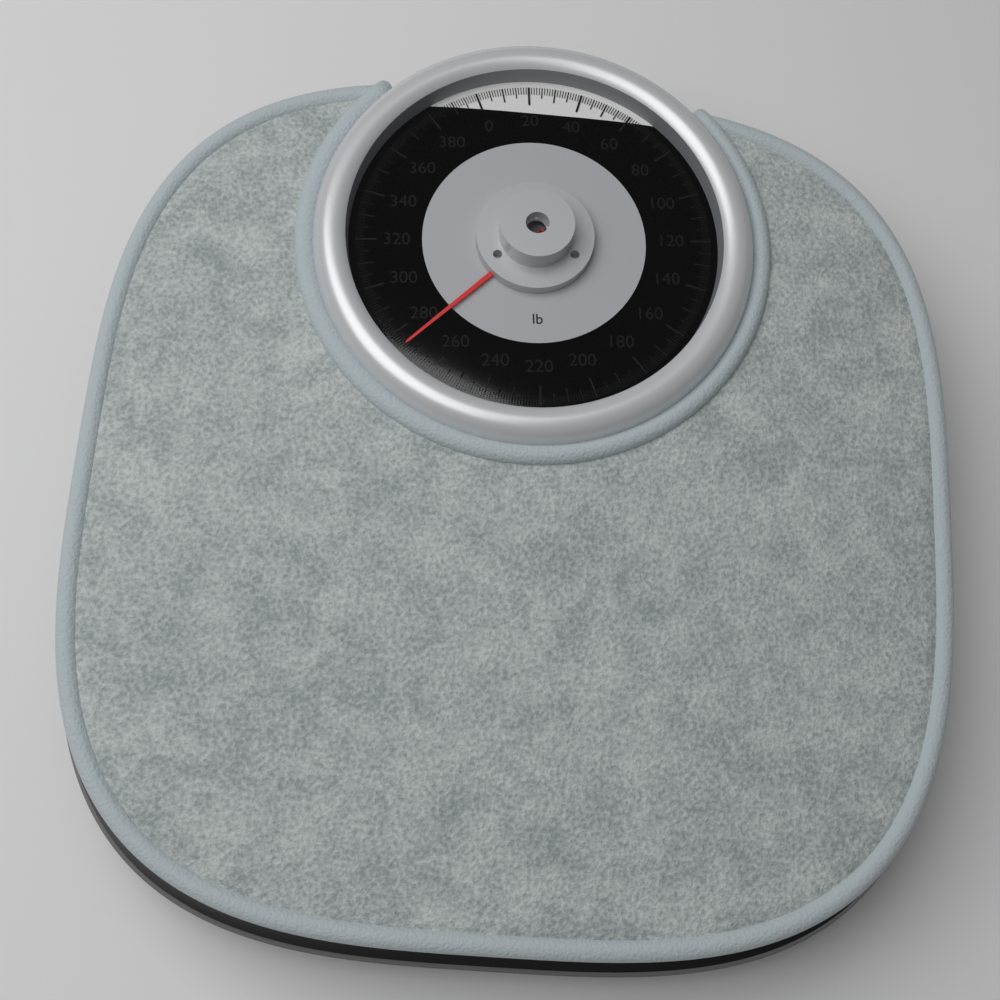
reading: 274 lb
